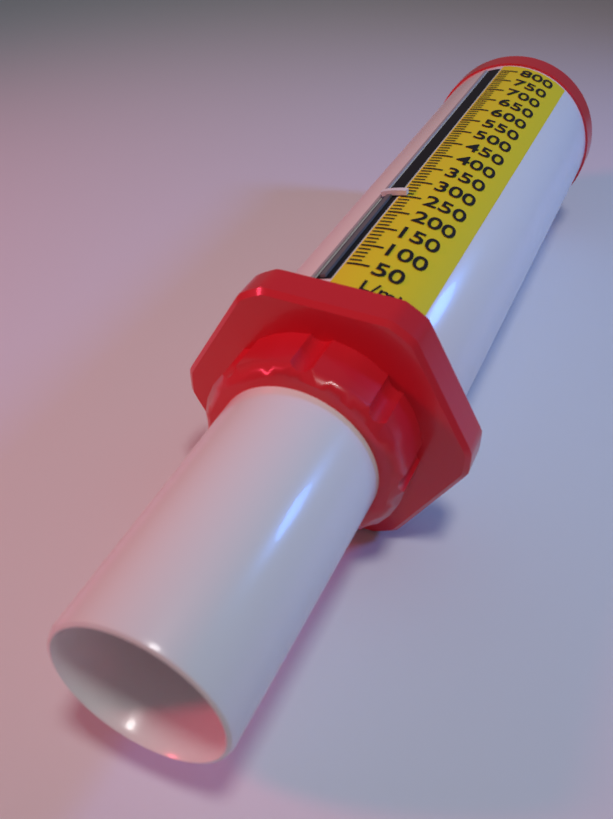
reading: 260 L/min
